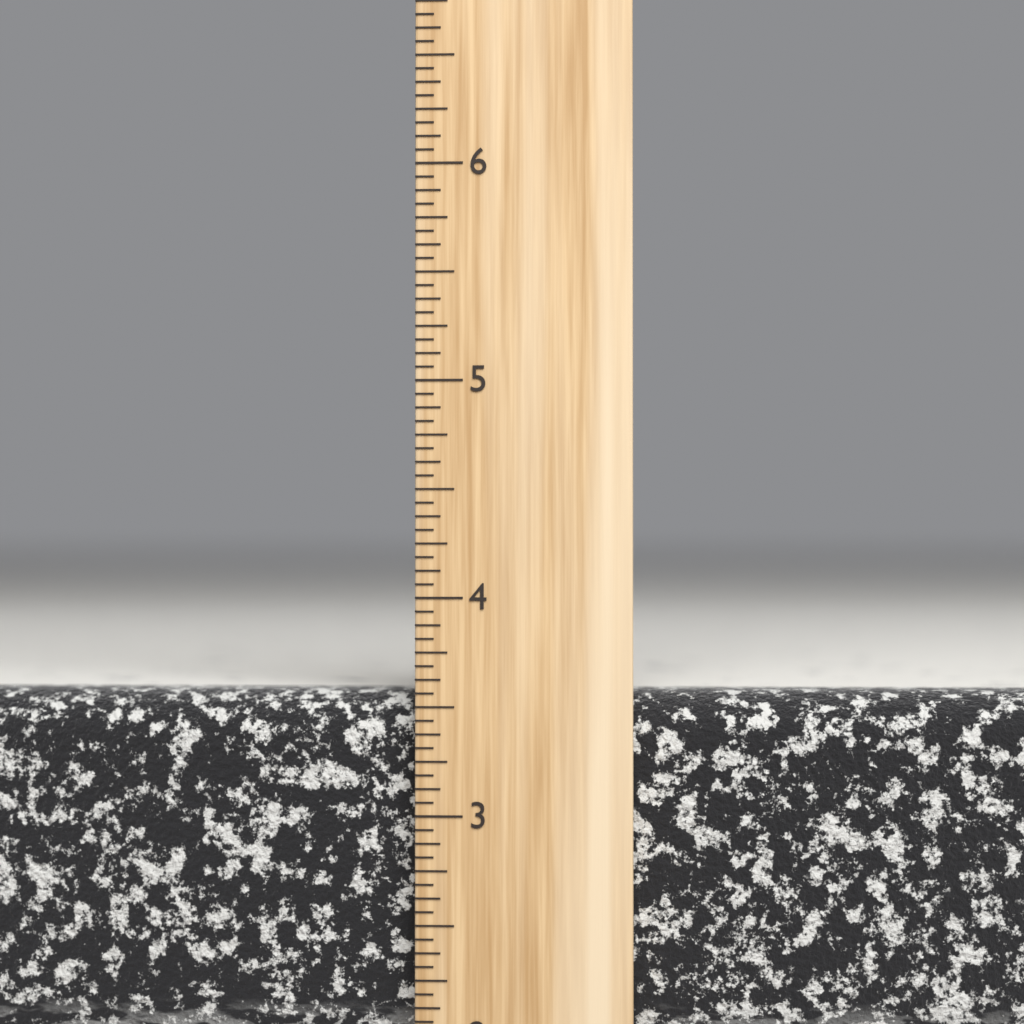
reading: 3.5625 inch
